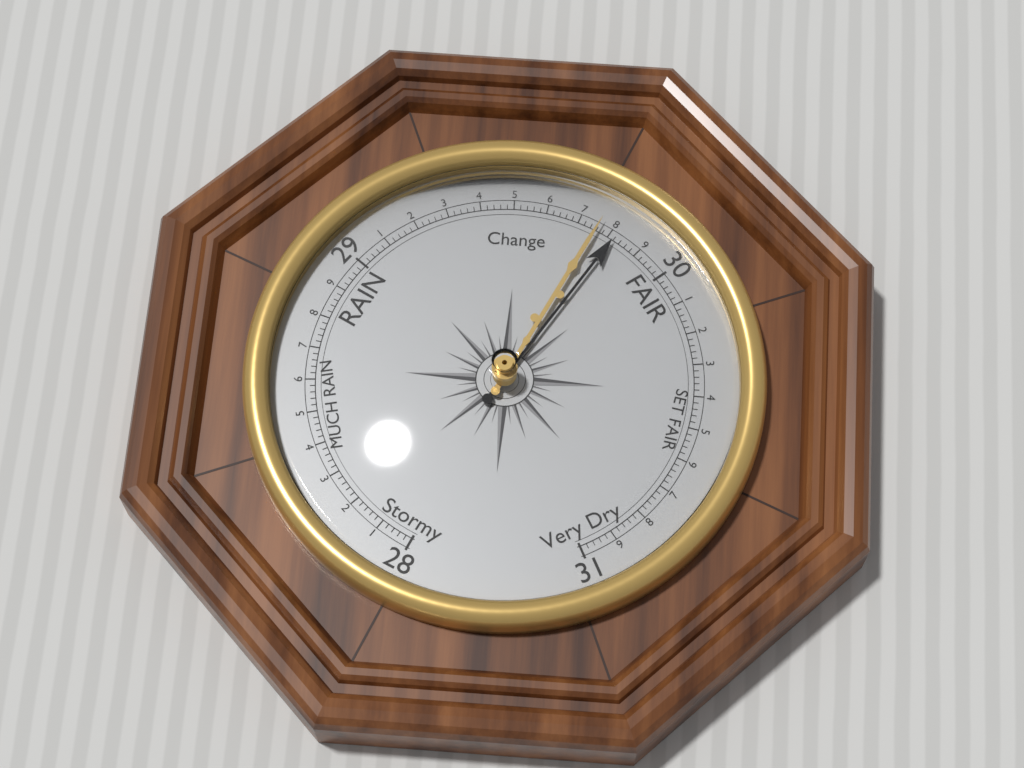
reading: 29.82 (no unit)
